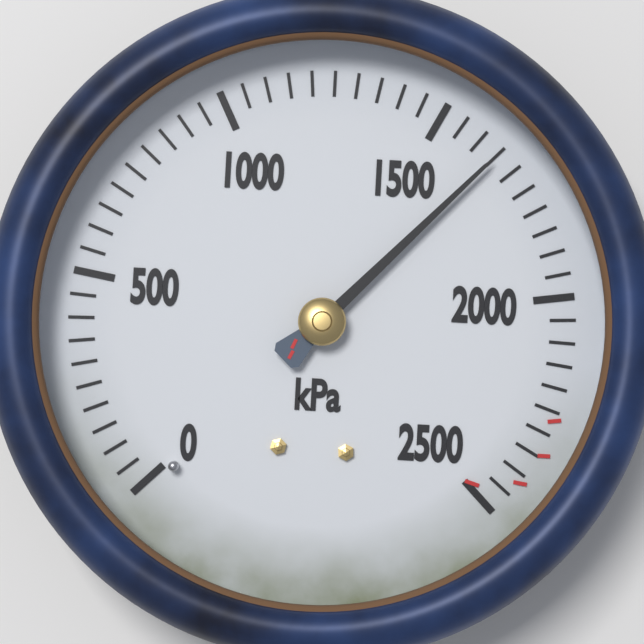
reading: 1650 kPa
